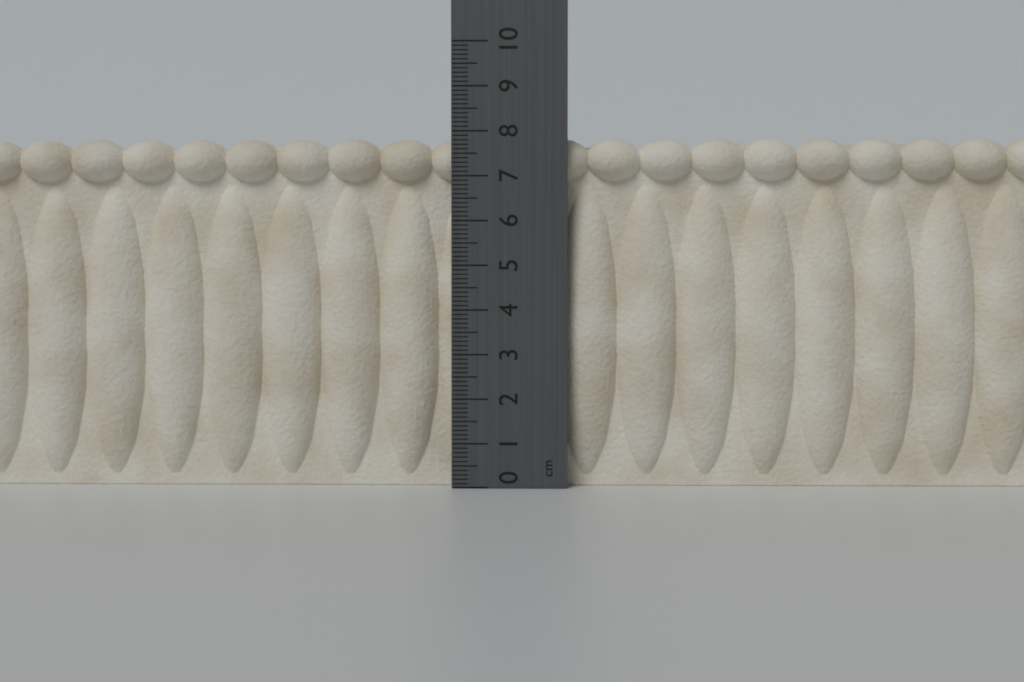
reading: 7.9 cm
